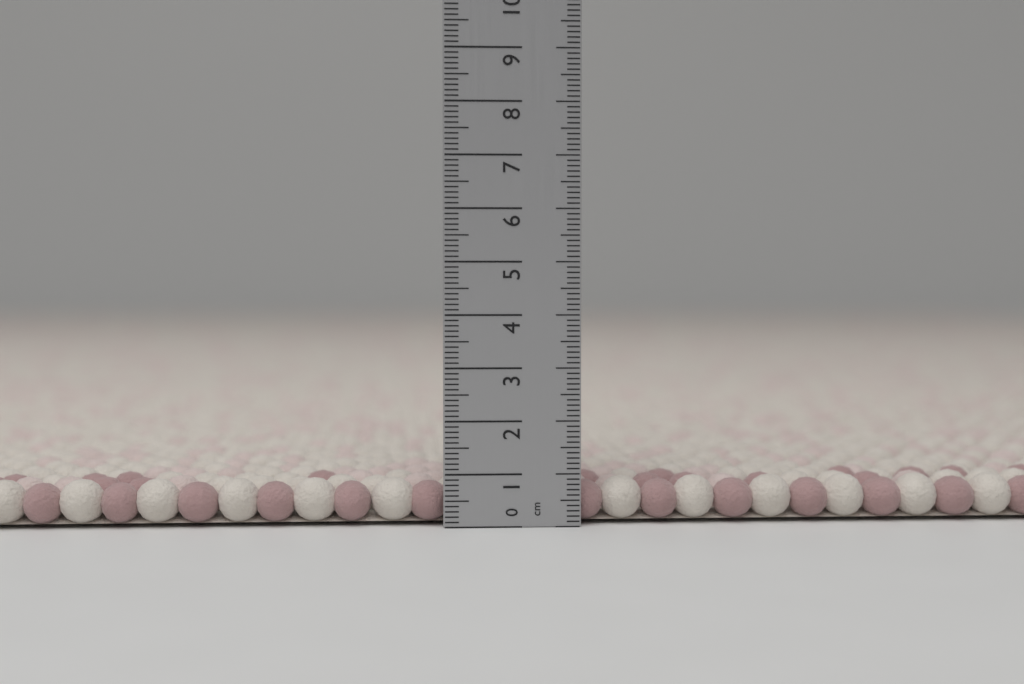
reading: 0.9 cm
